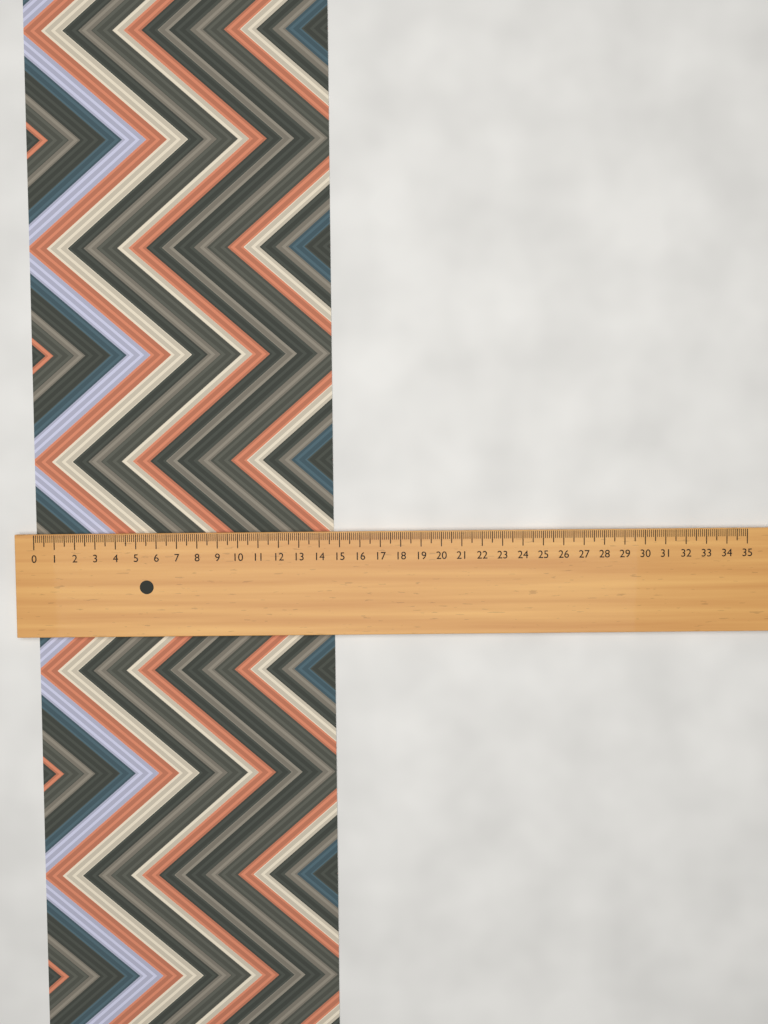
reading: 14.7 (no unit)
